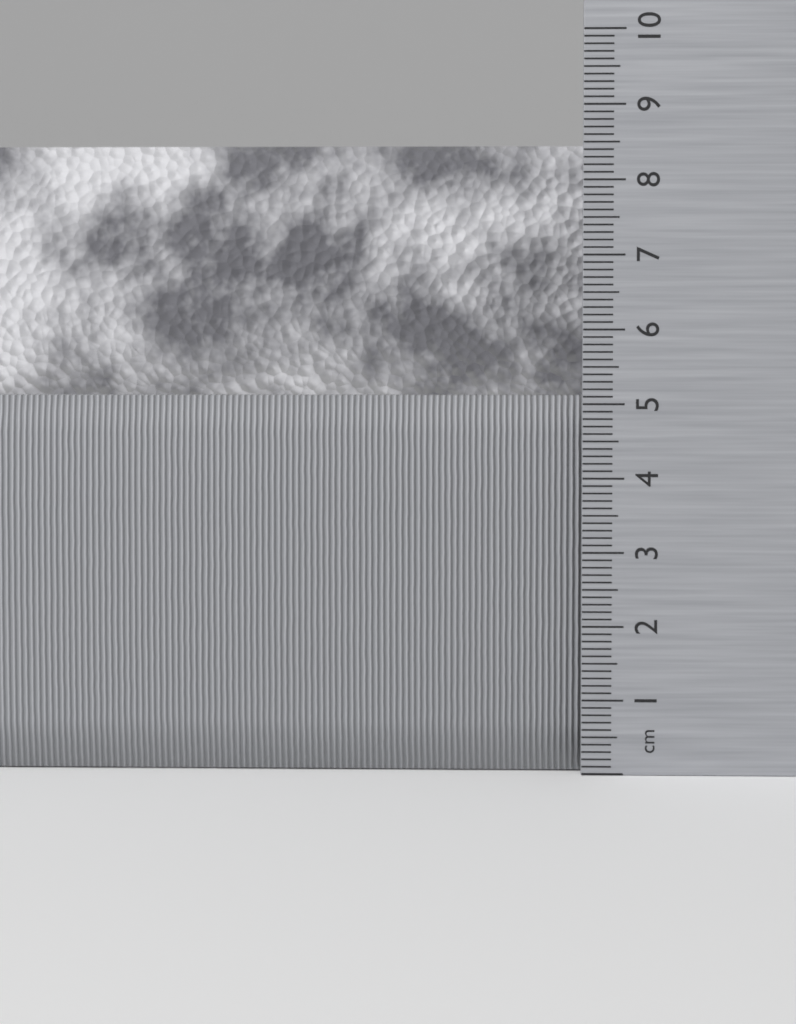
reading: 8.5 cm
